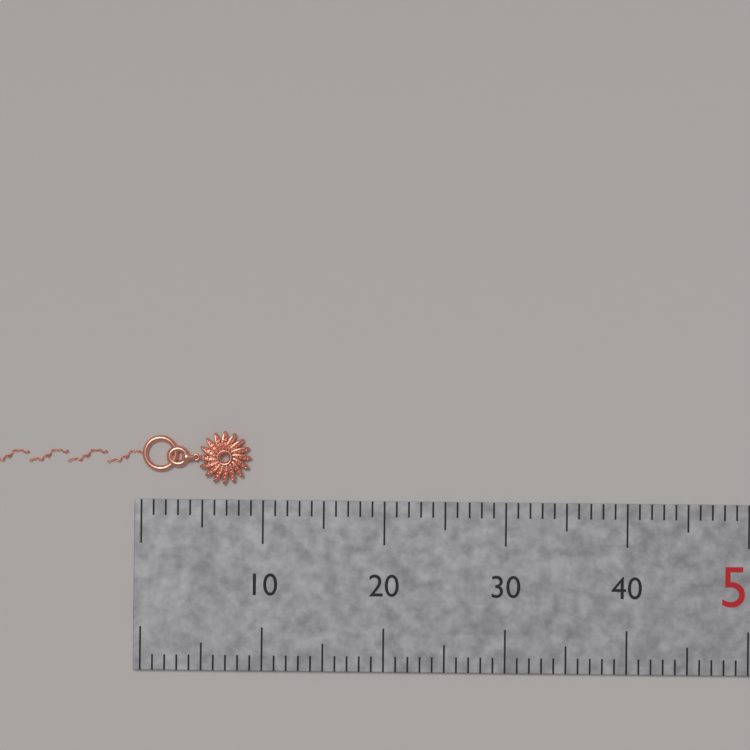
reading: 9 mm
